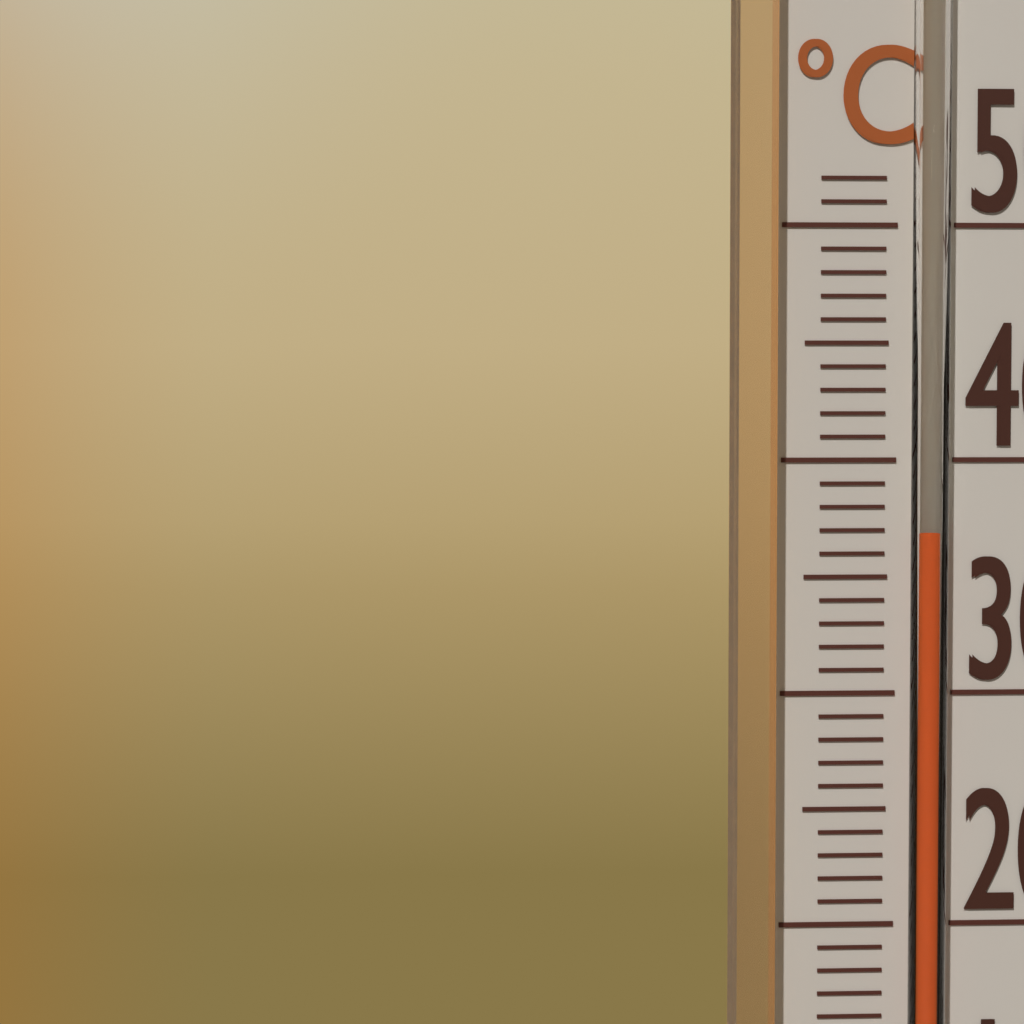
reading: 37 °C
